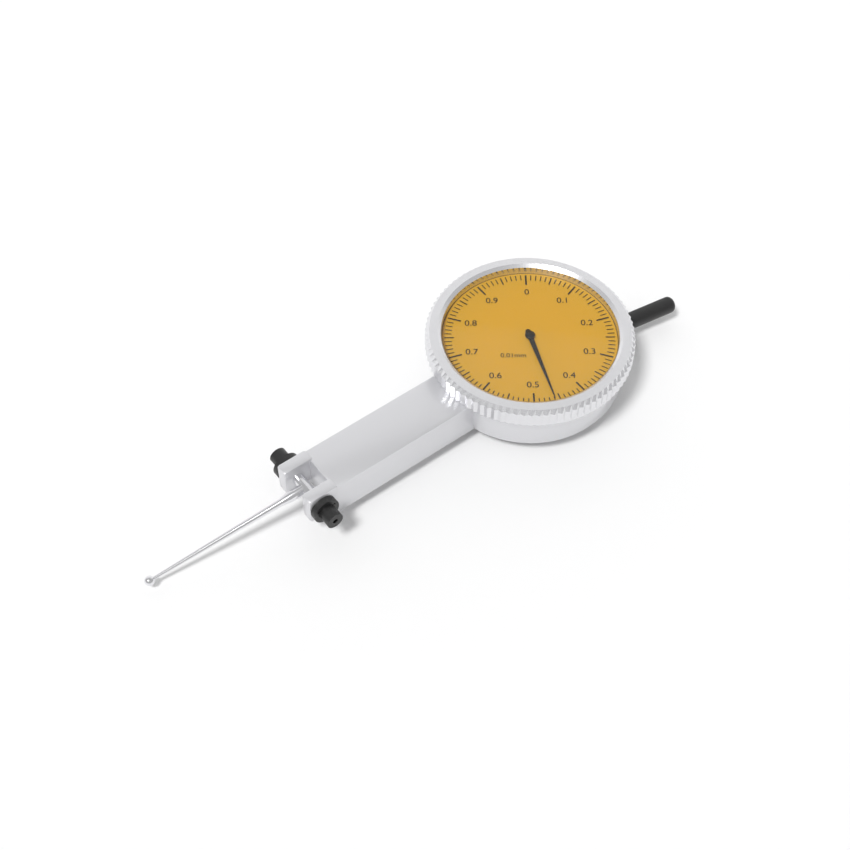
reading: 0.46 mm
